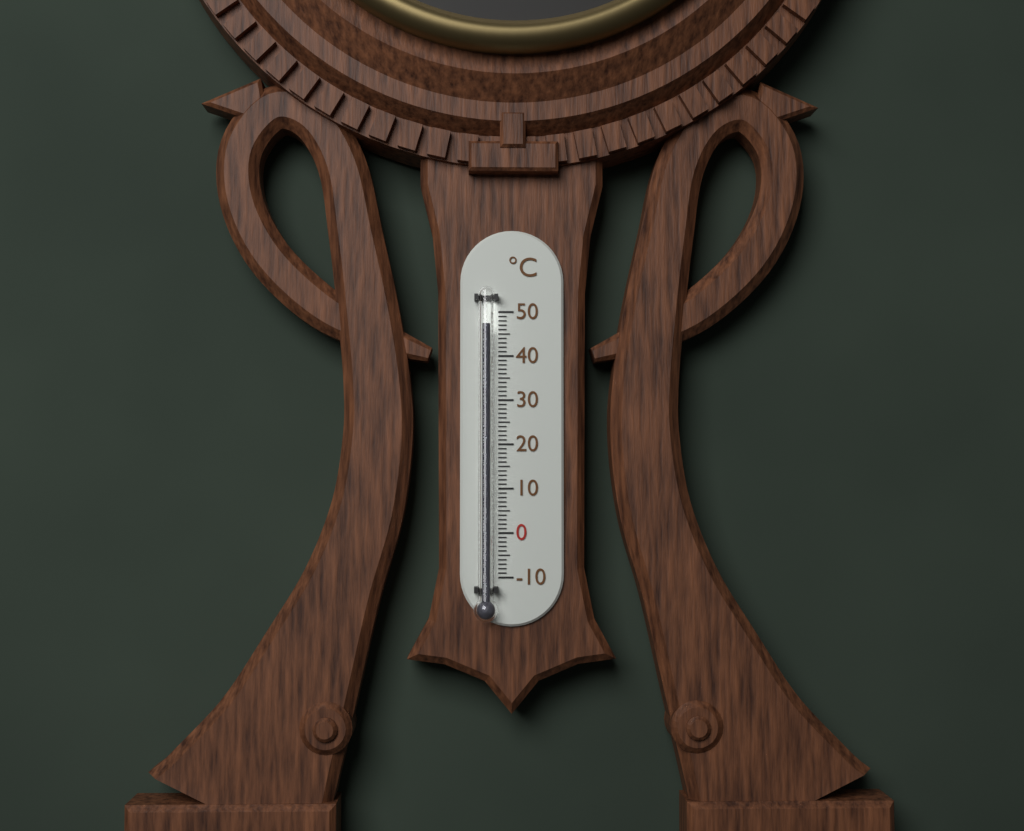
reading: 47 °C
